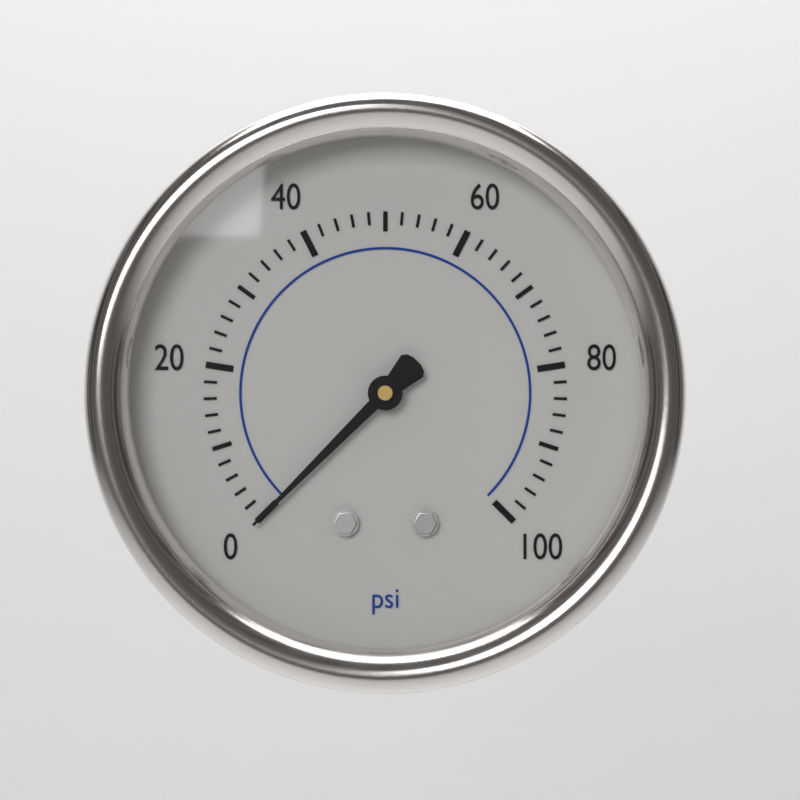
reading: 0 psi
